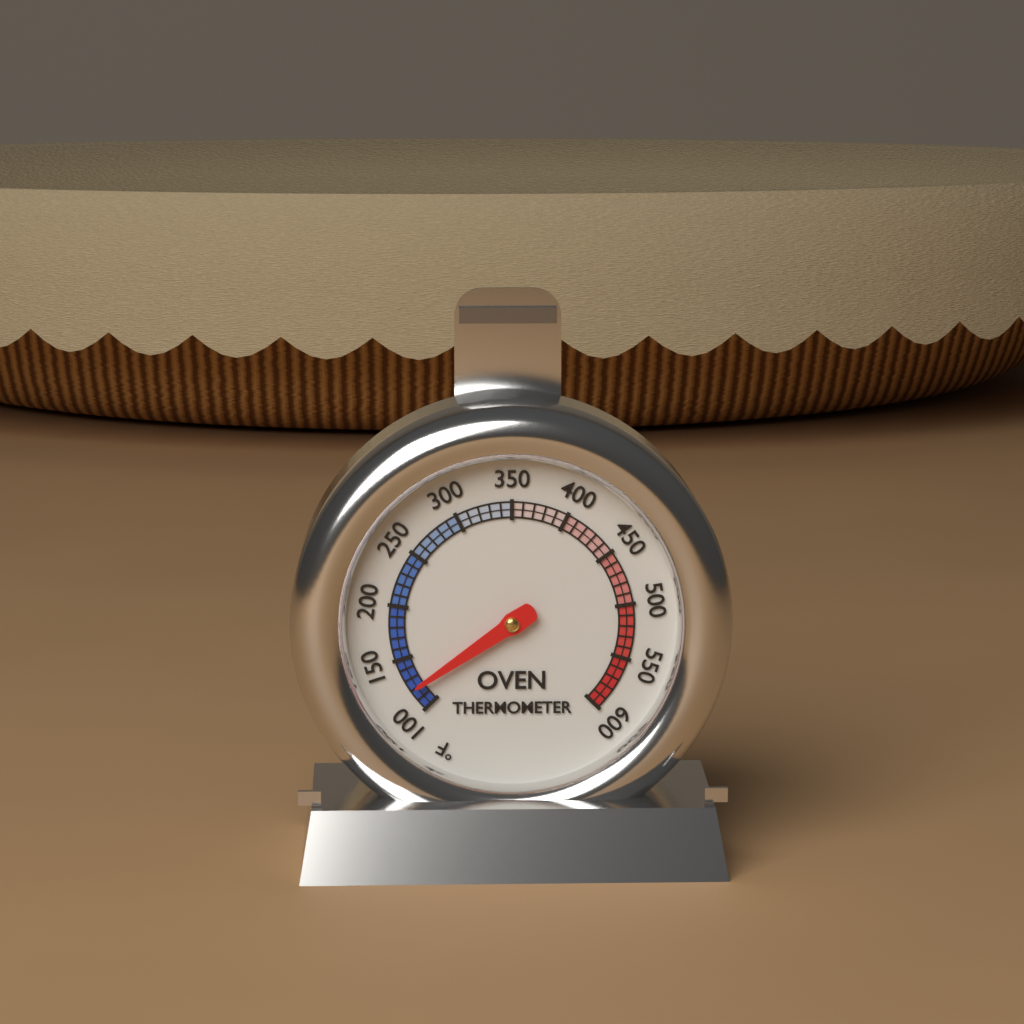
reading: 120 °F
